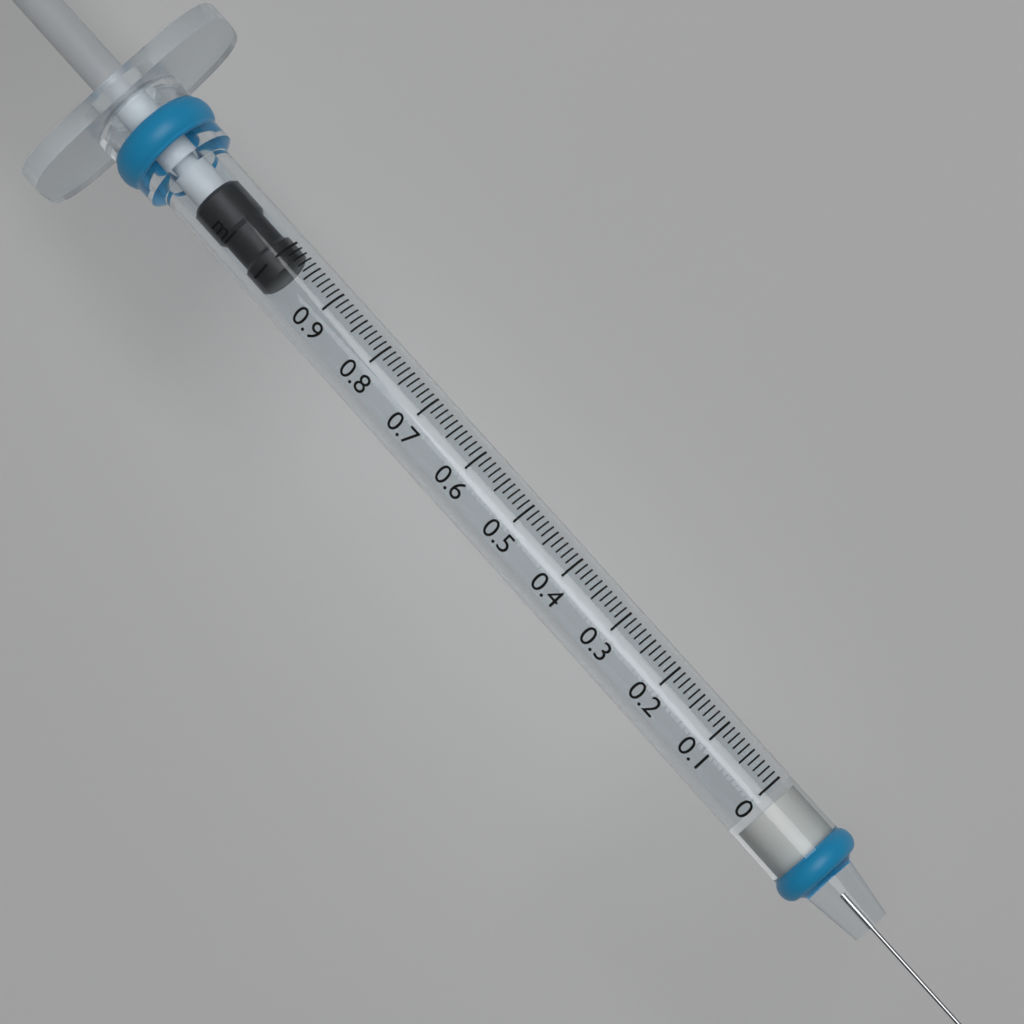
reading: 0.98 ml
